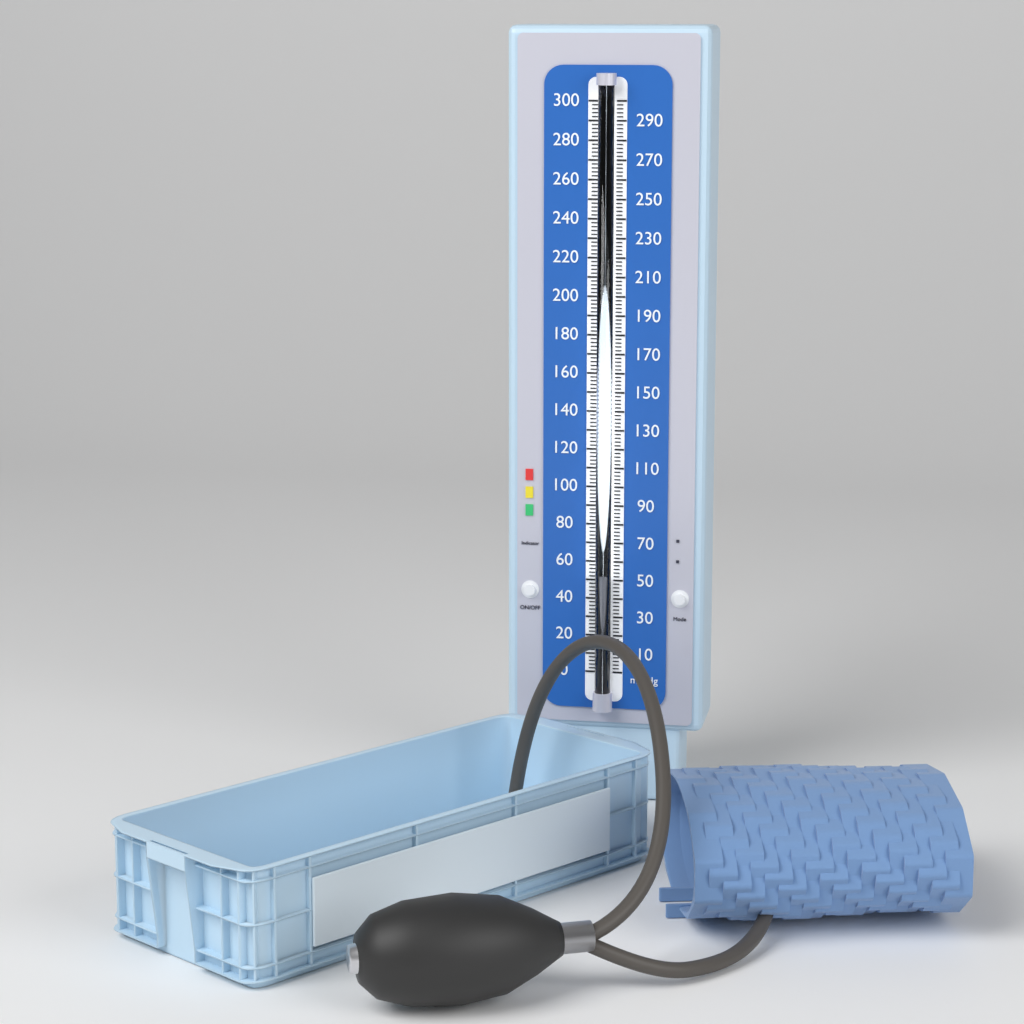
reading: 54 mmHg
